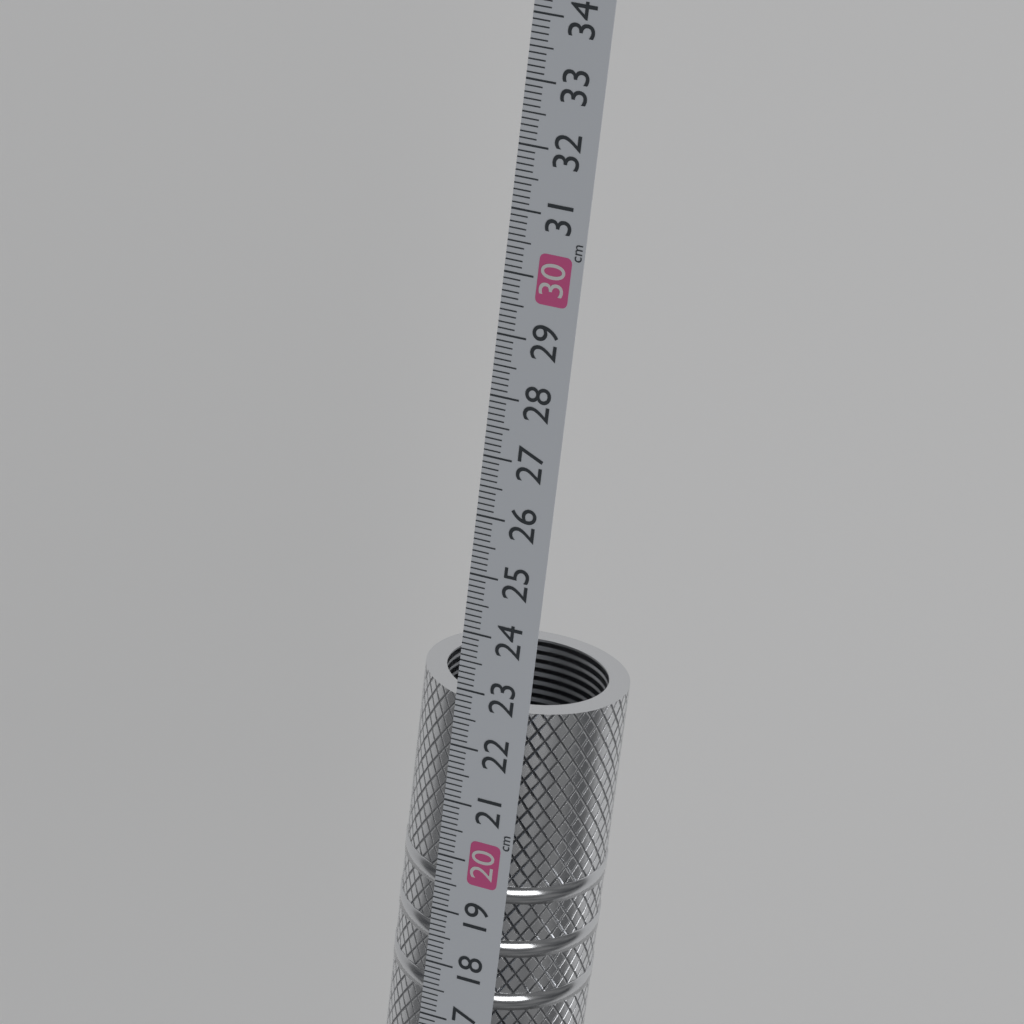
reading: 22.8 cm
